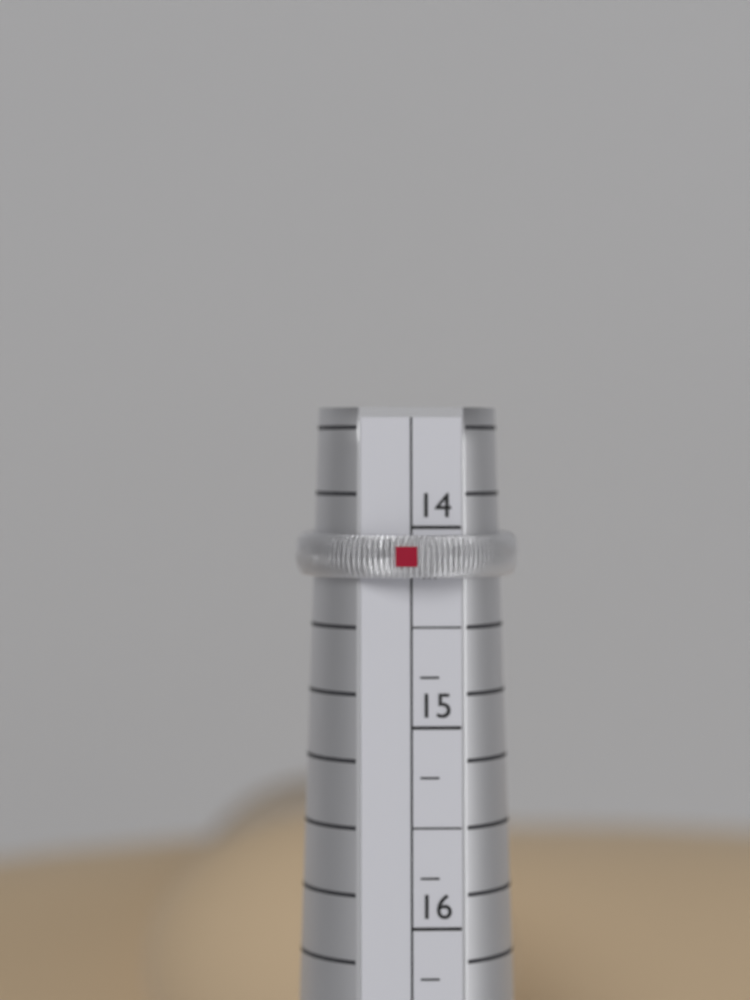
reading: 14.25 (no unit)
